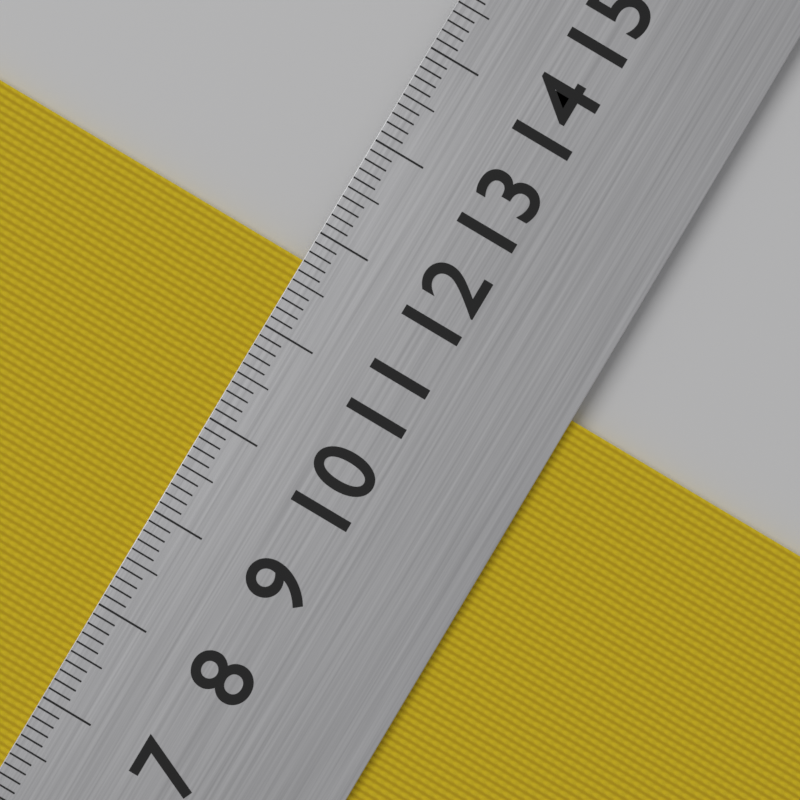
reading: 11.7 cm
